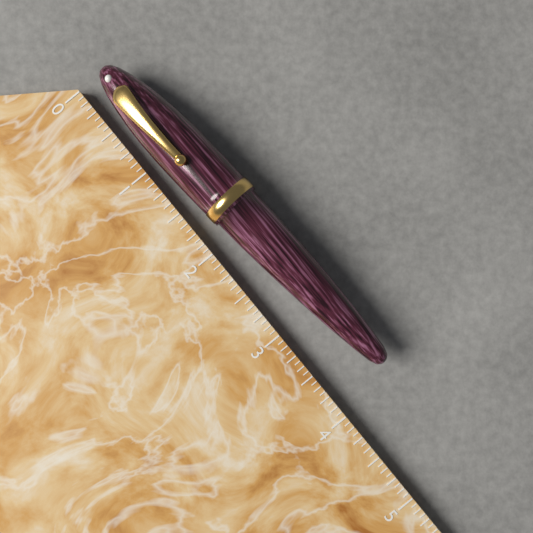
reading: 3.8125 (no unit)
